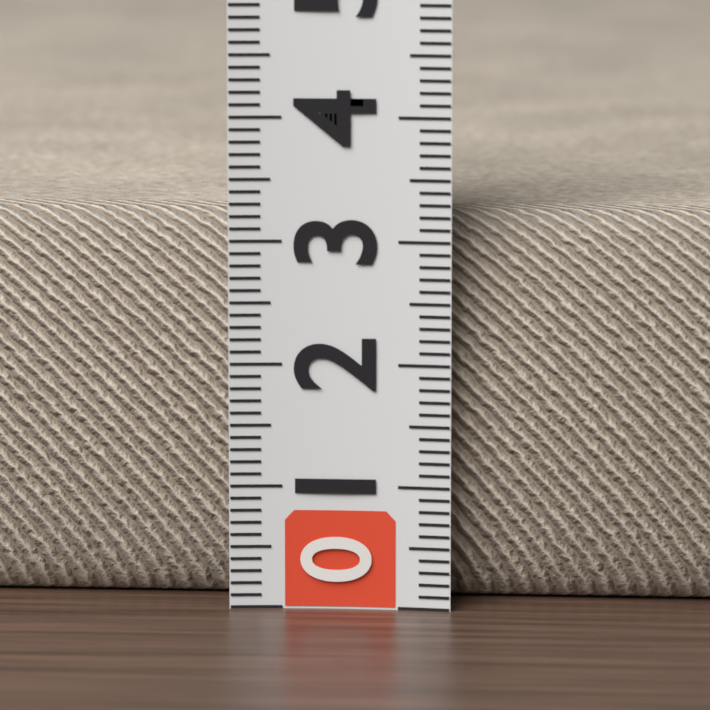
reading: 3.2 (no unit)
